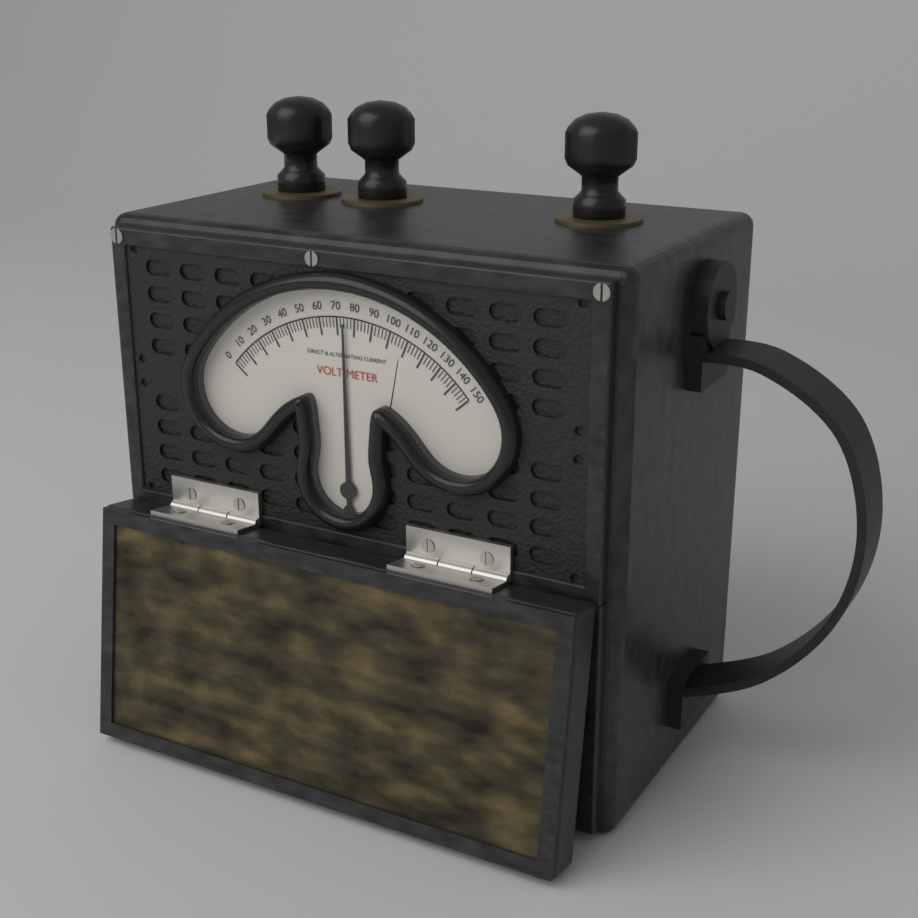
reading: 74 V
